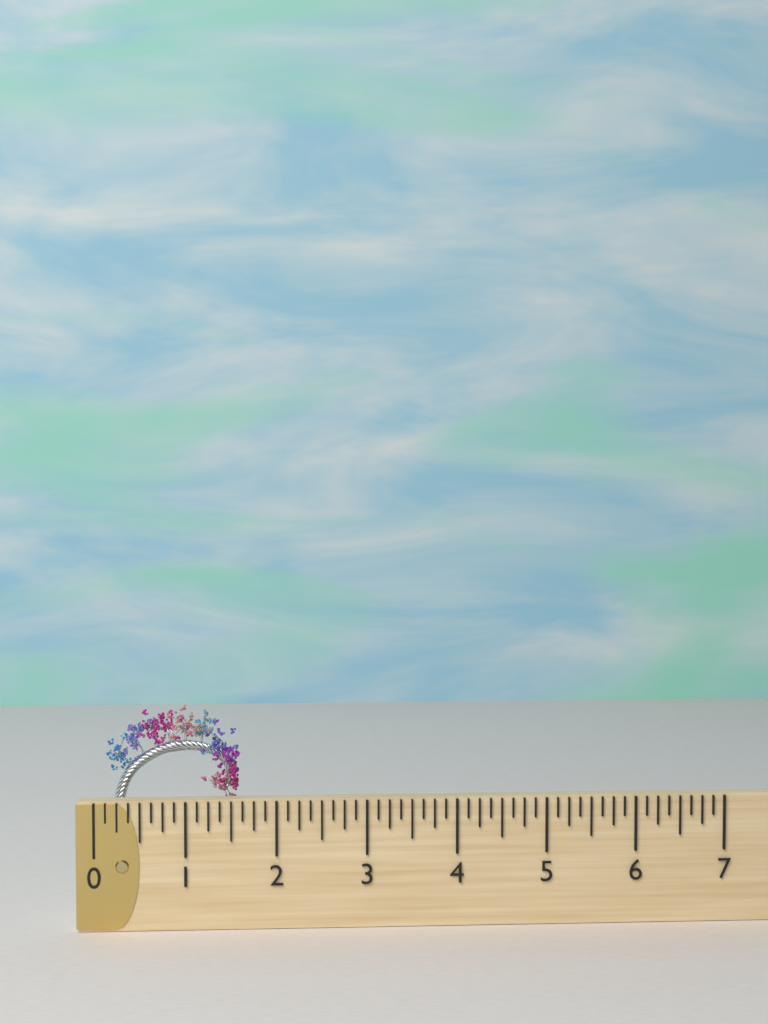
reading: 1.625 (no unit)
